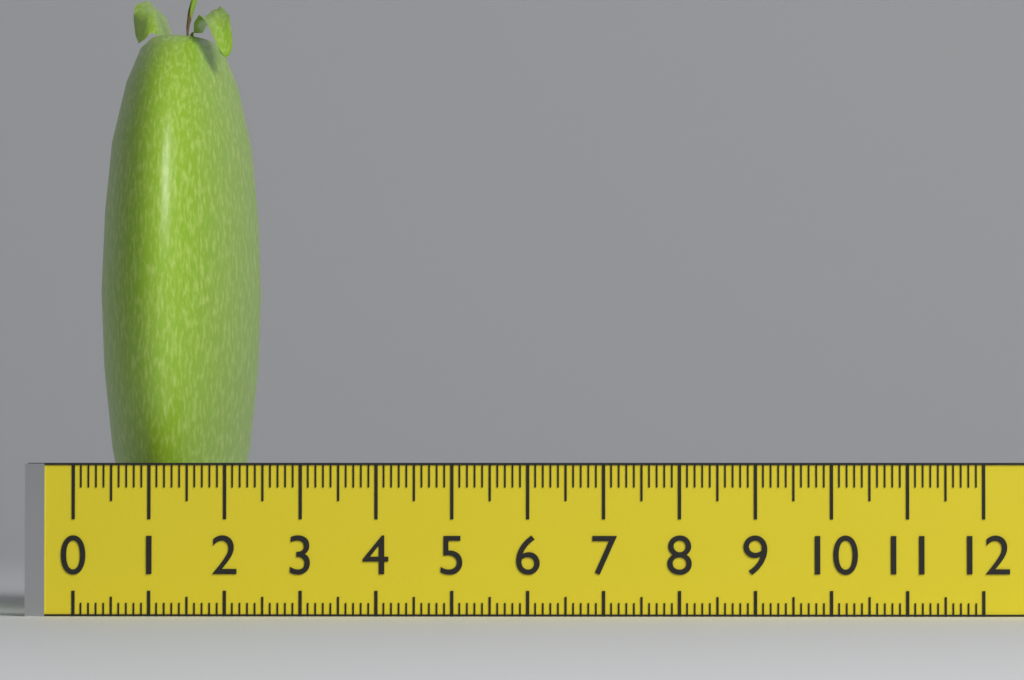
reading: 2.1 (no unit)
